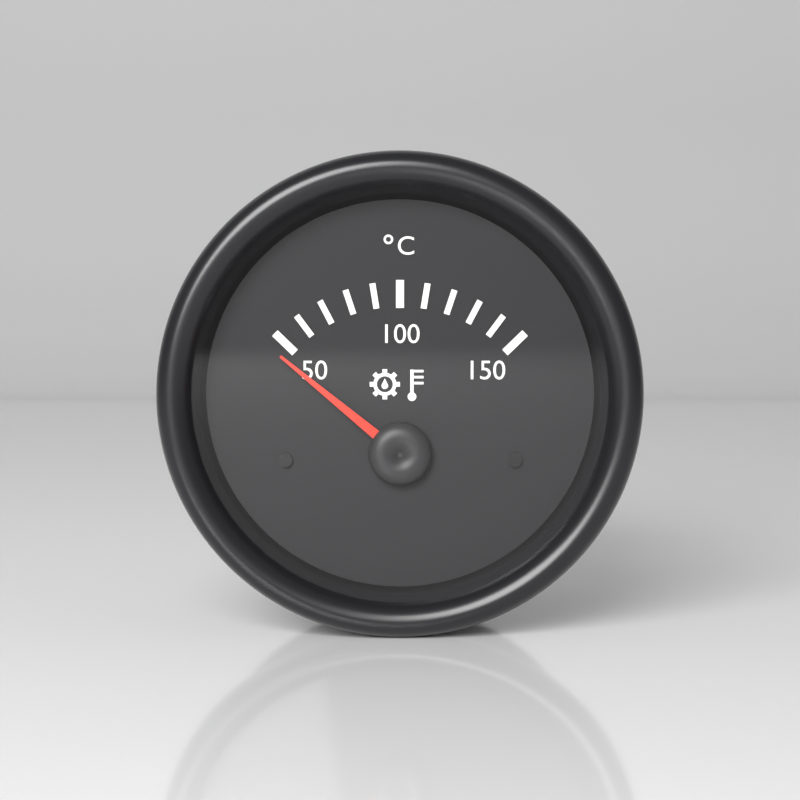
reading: 45 °C
